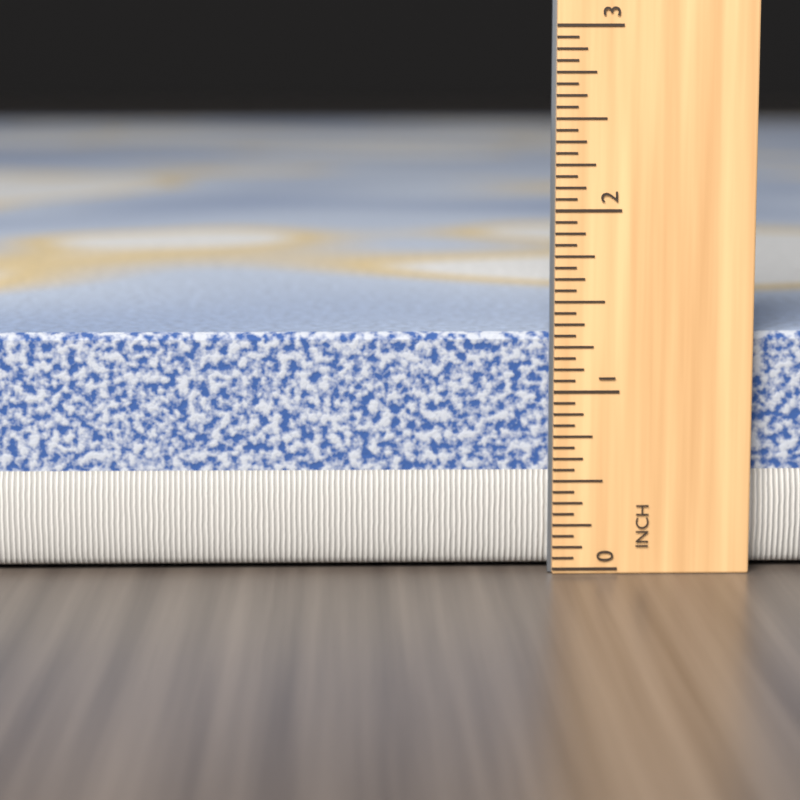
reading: 1.3125 in
